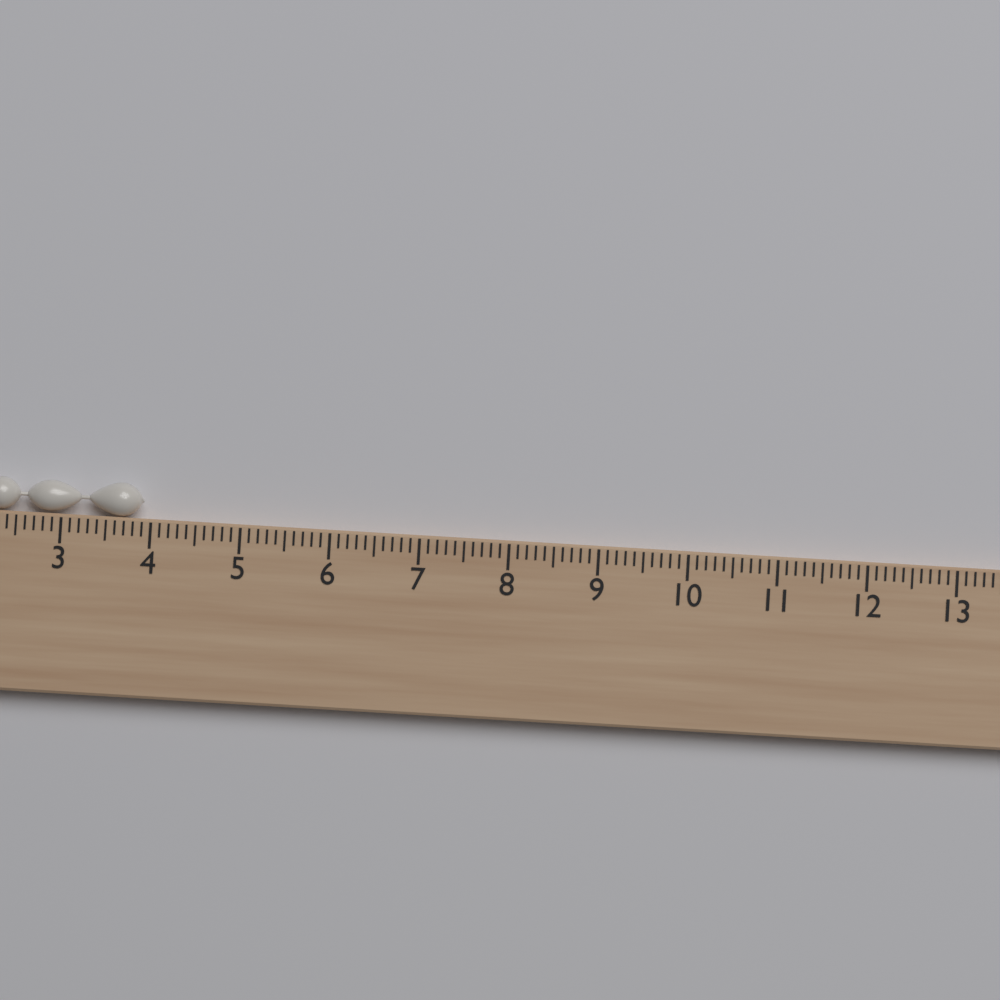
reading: 3.9 cm
